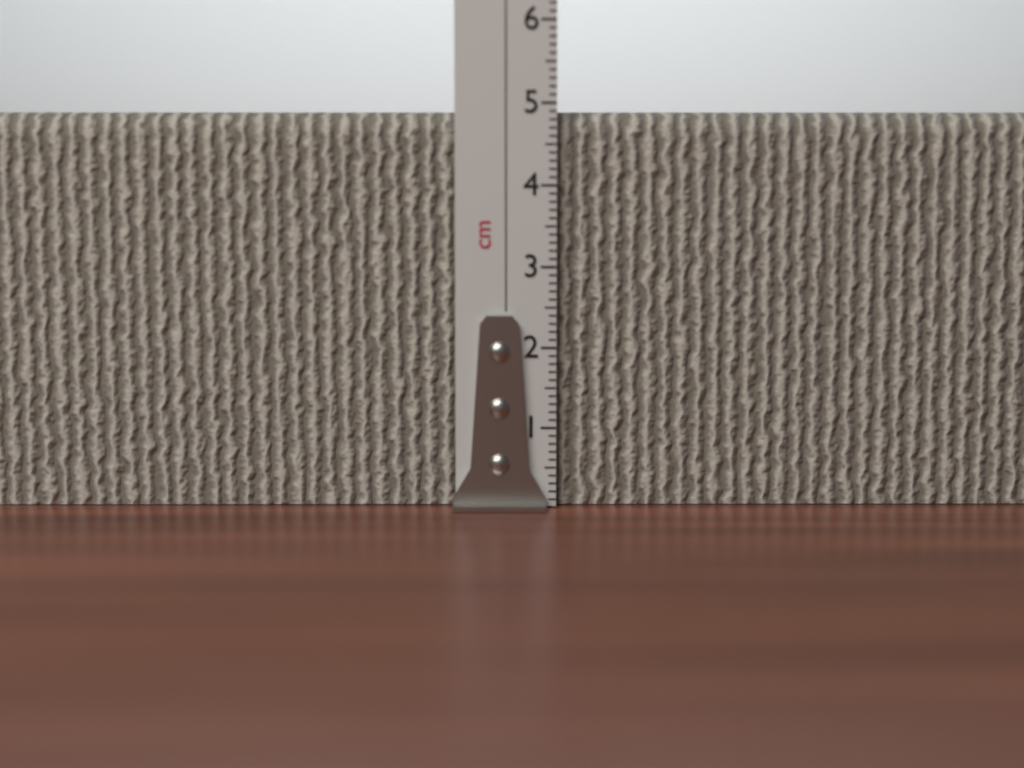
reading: 4.9 cm
